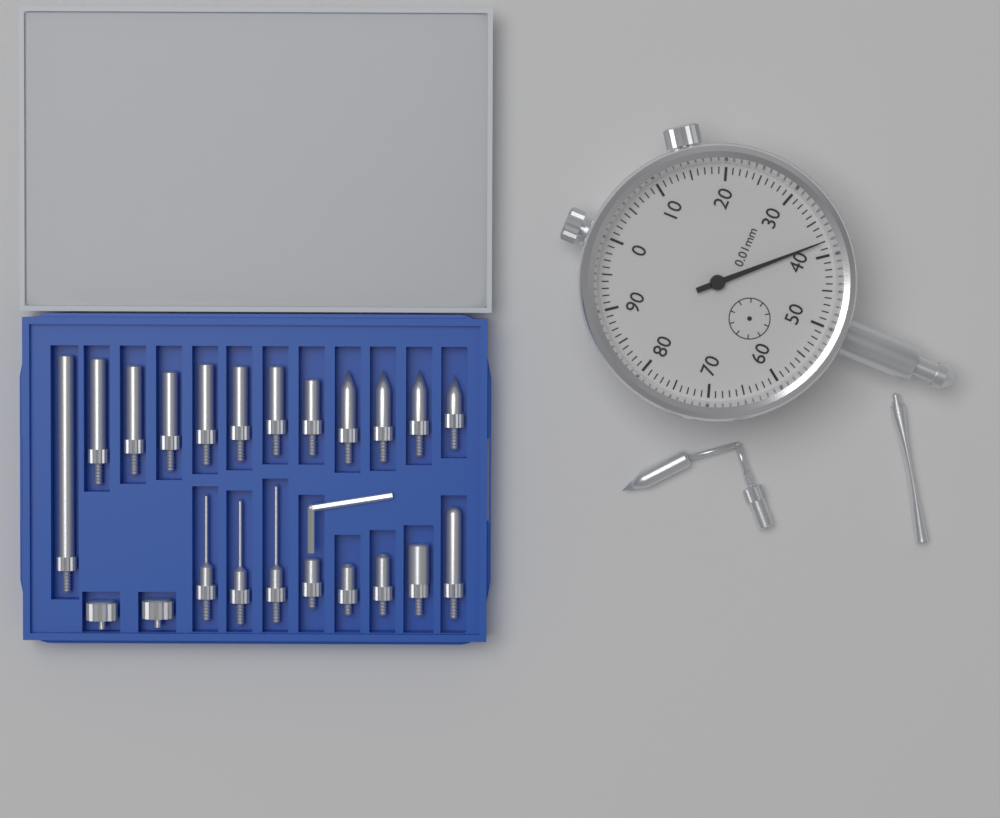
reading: 0.38 mm
